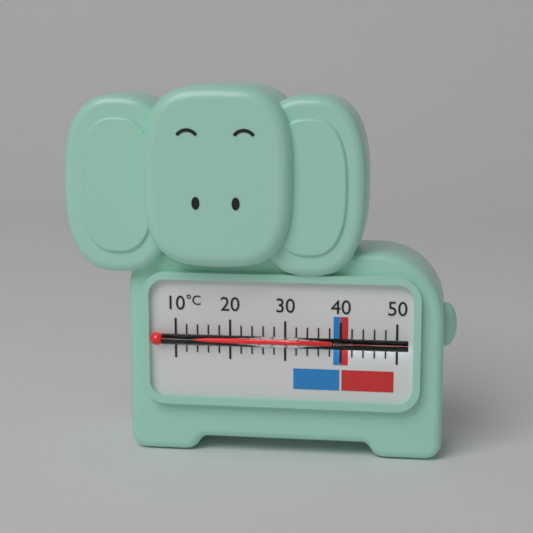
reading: 38 °C
